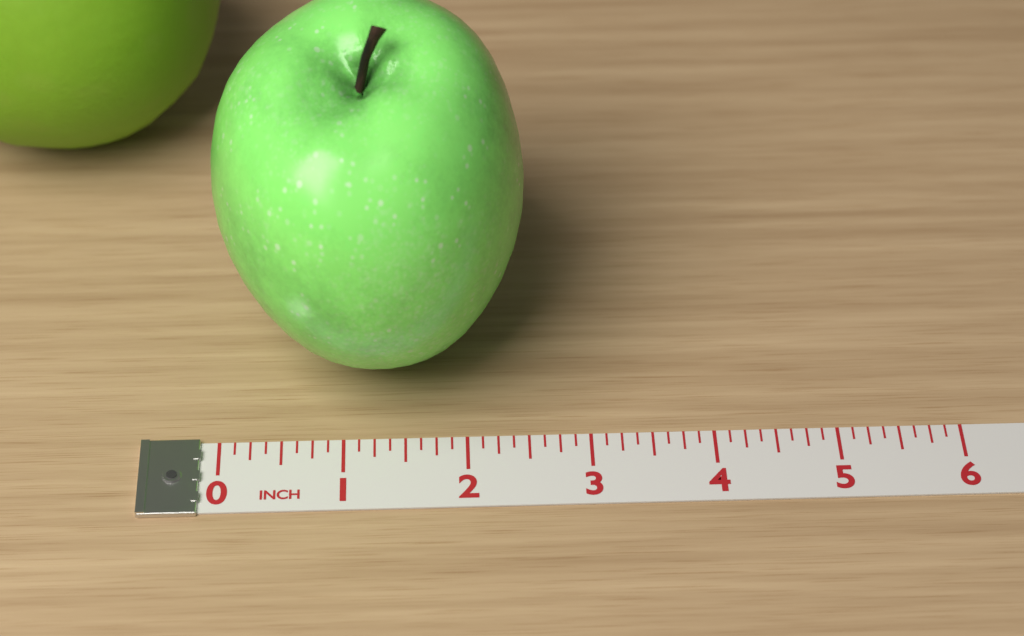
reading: 2.500 inch
